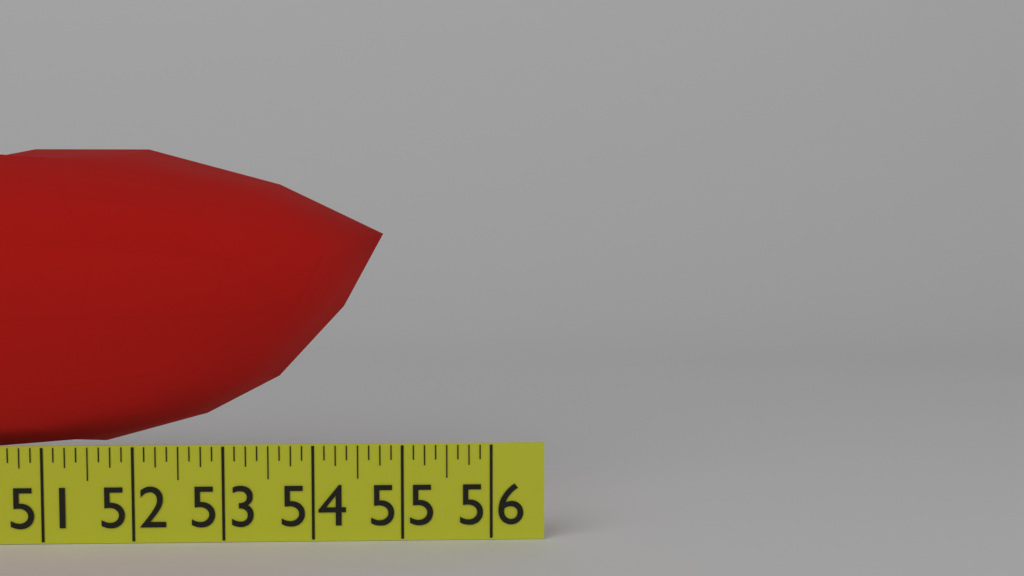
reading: 54.750 in
